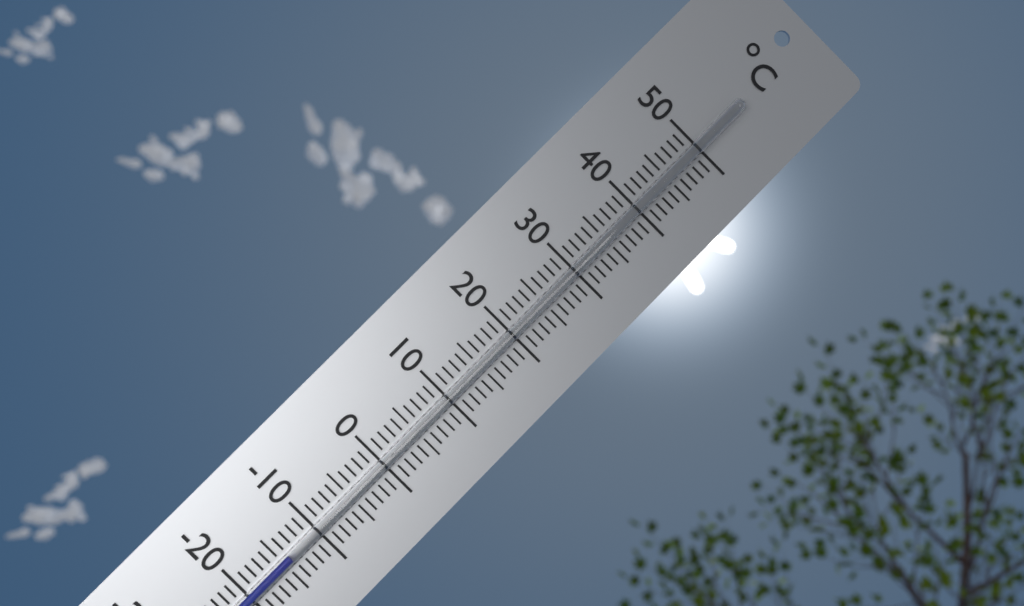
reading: -14 °C
